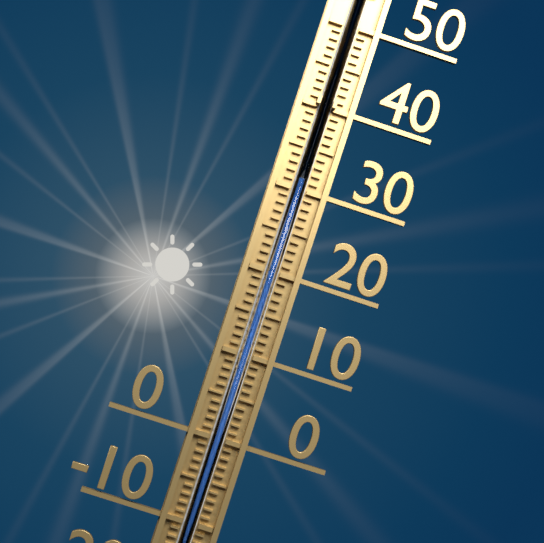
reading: 31 °C
